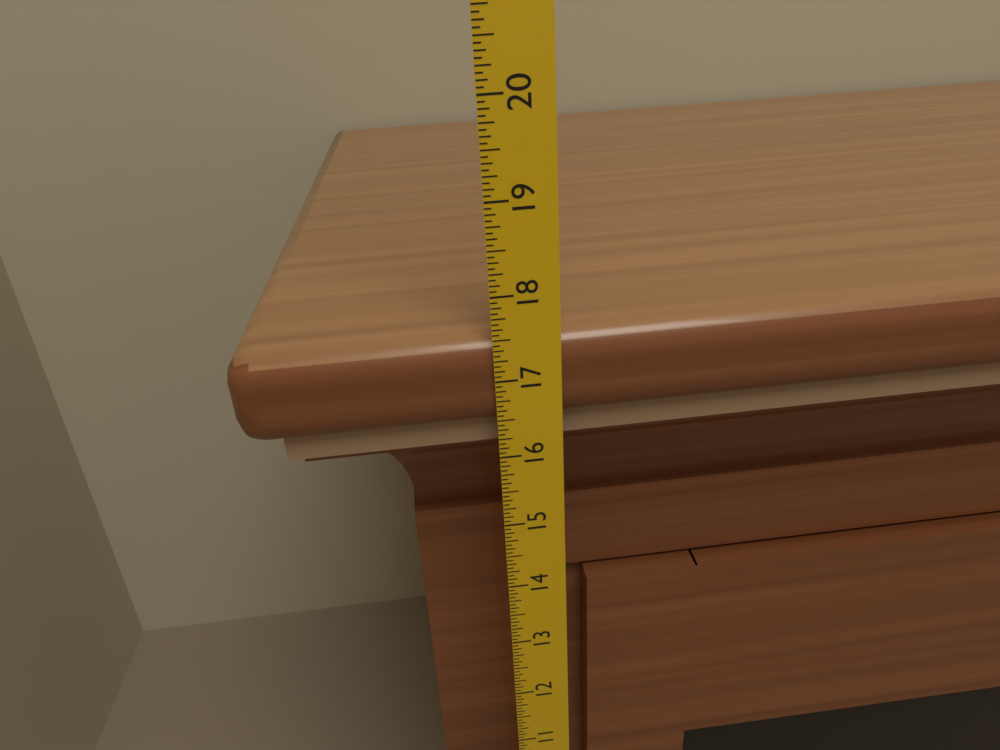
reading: 17.5000 in
